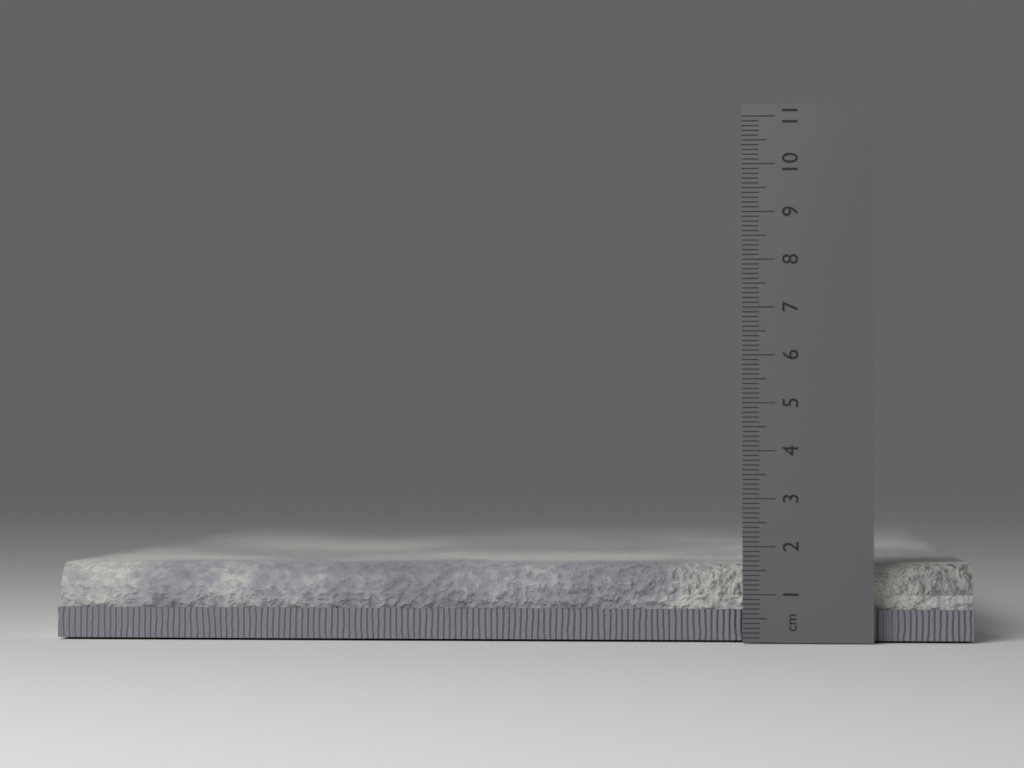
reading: 1.6 cm
